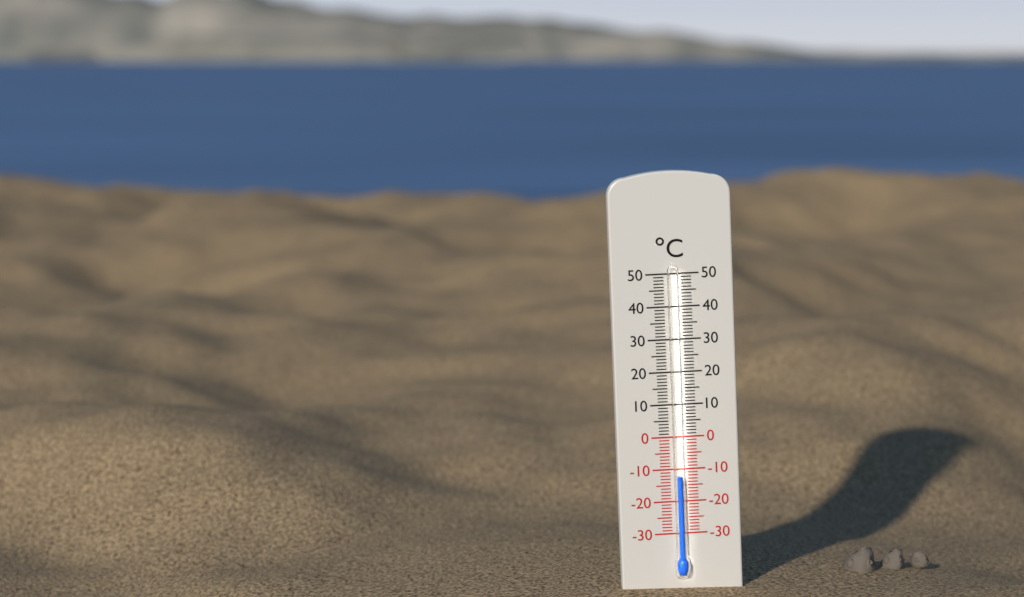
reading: -12 °C
